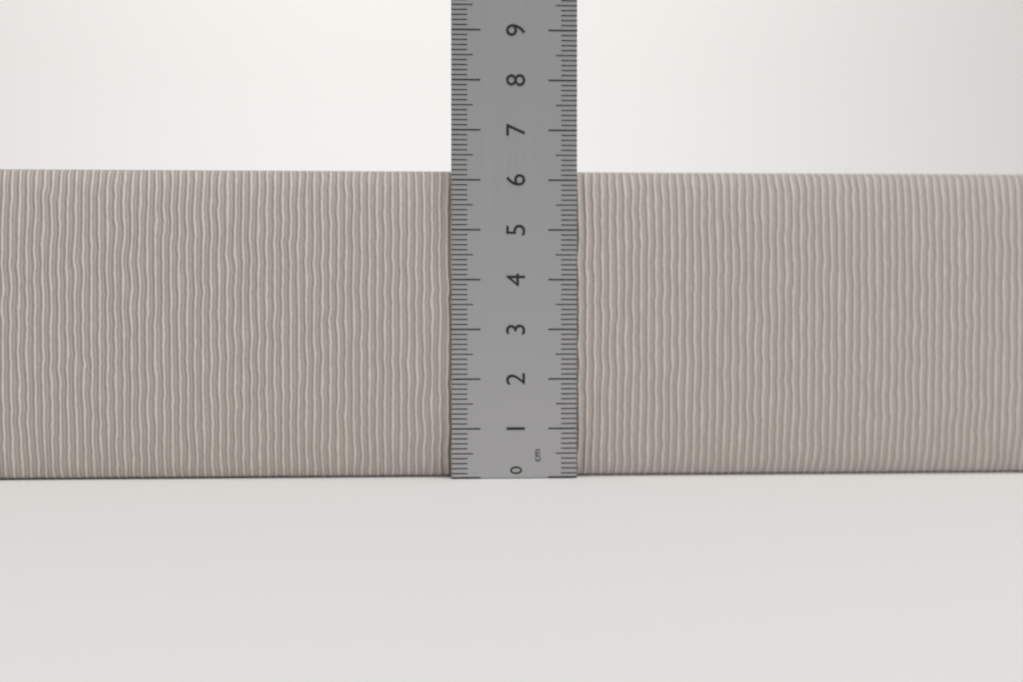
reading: 6.2 cm
